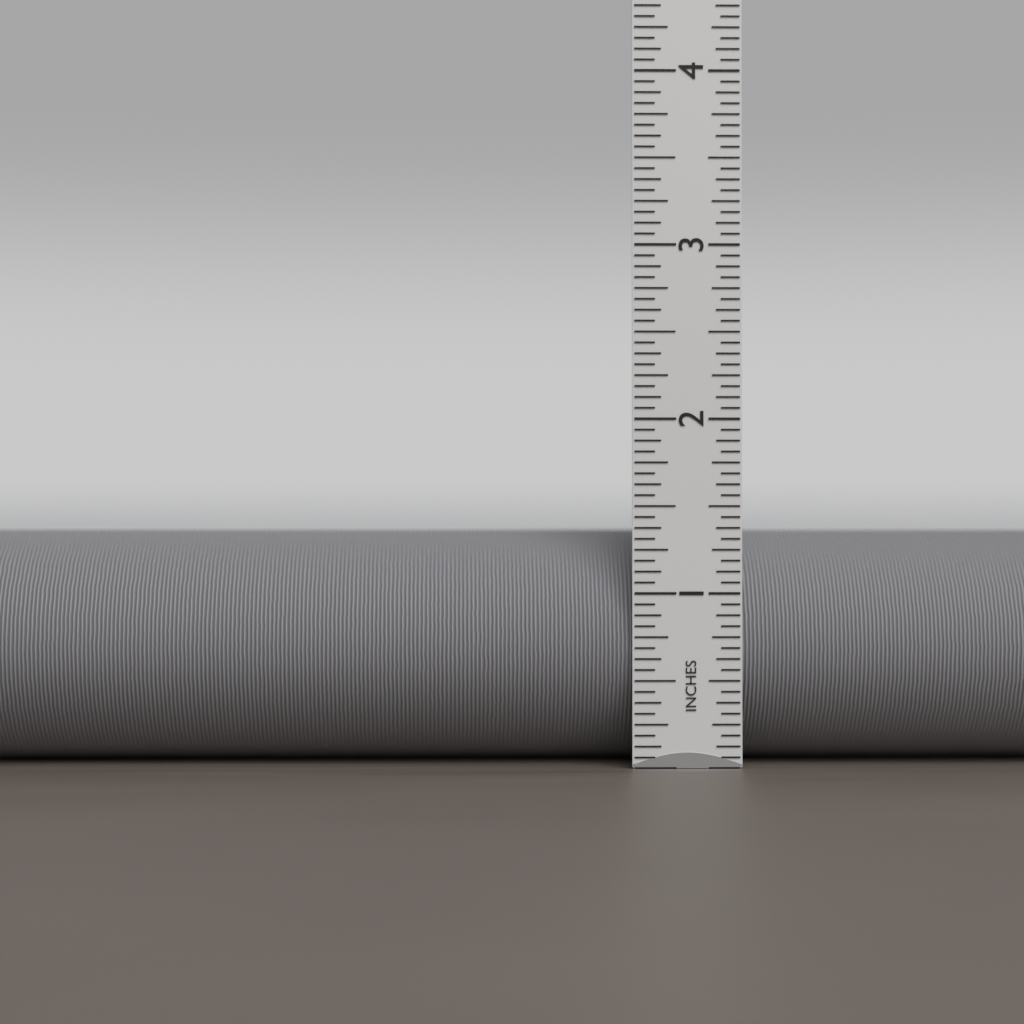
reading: 1.3750 in
